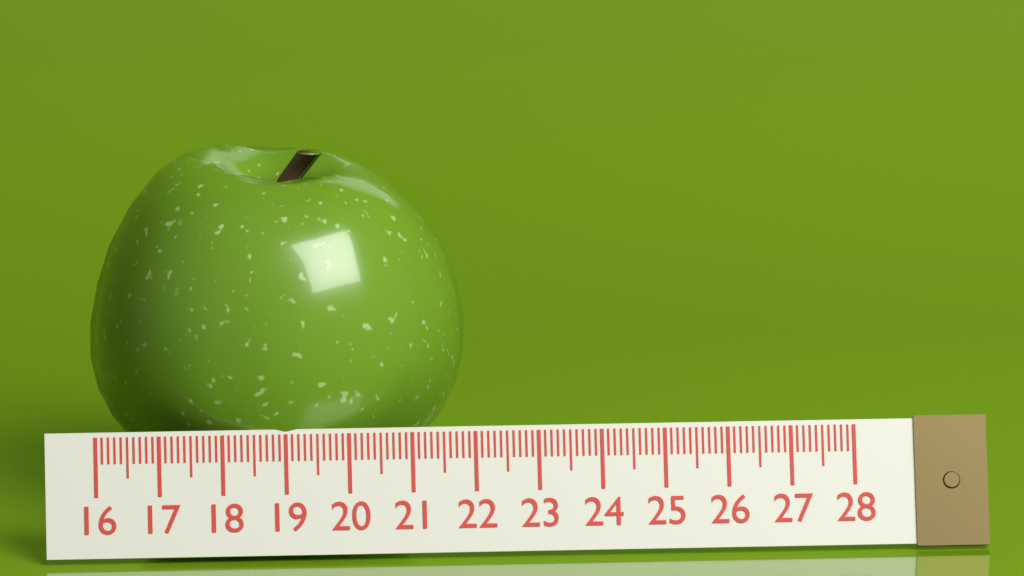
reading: 22.0 (no unit)
